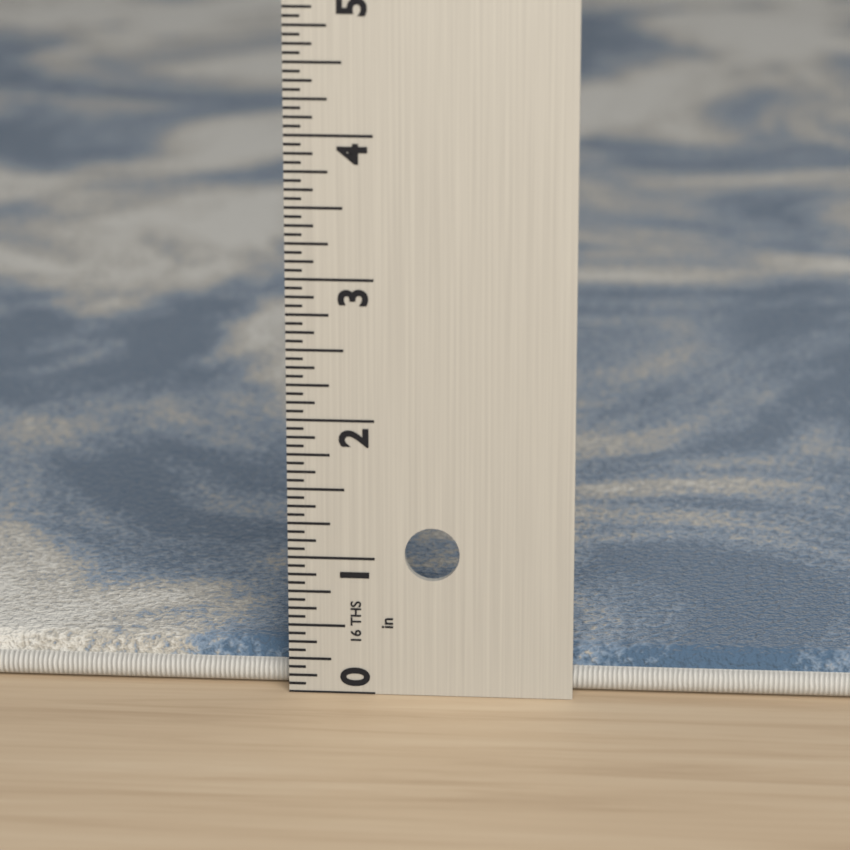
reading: 0.3125 in
